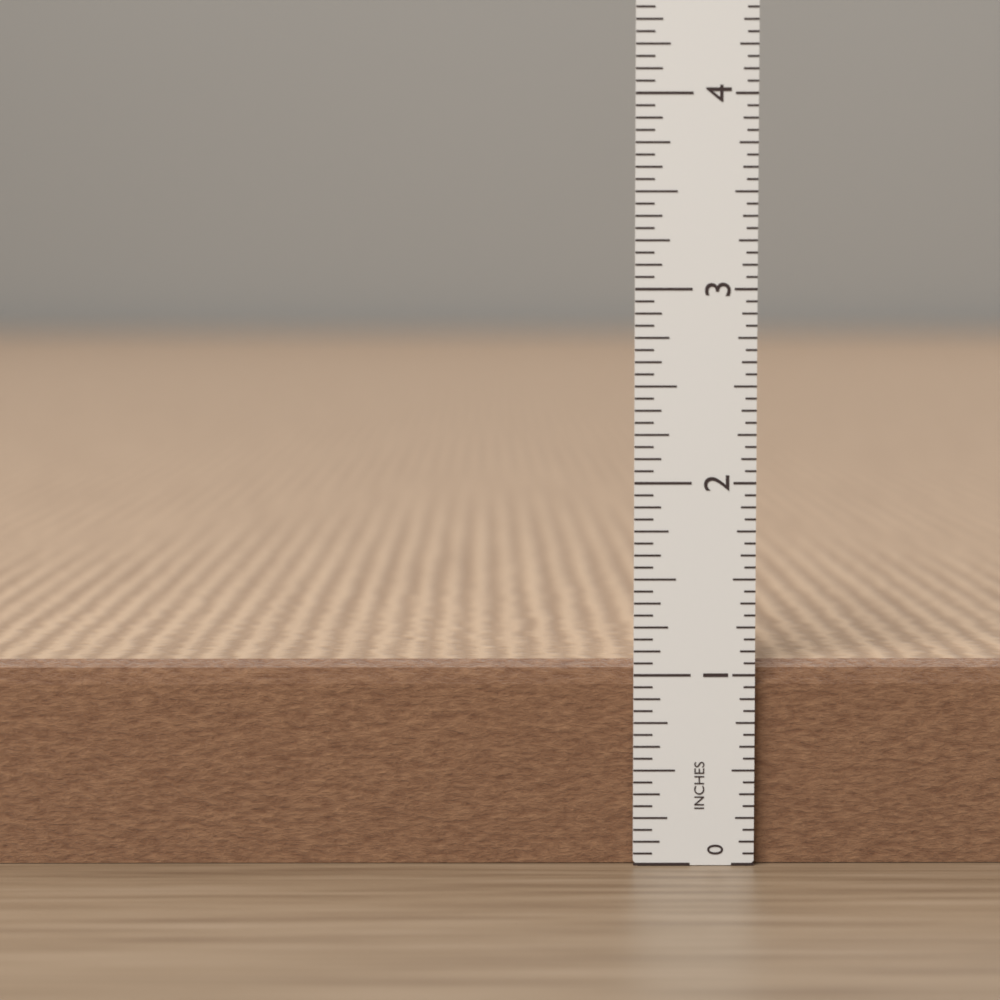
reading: 1.0625 in
